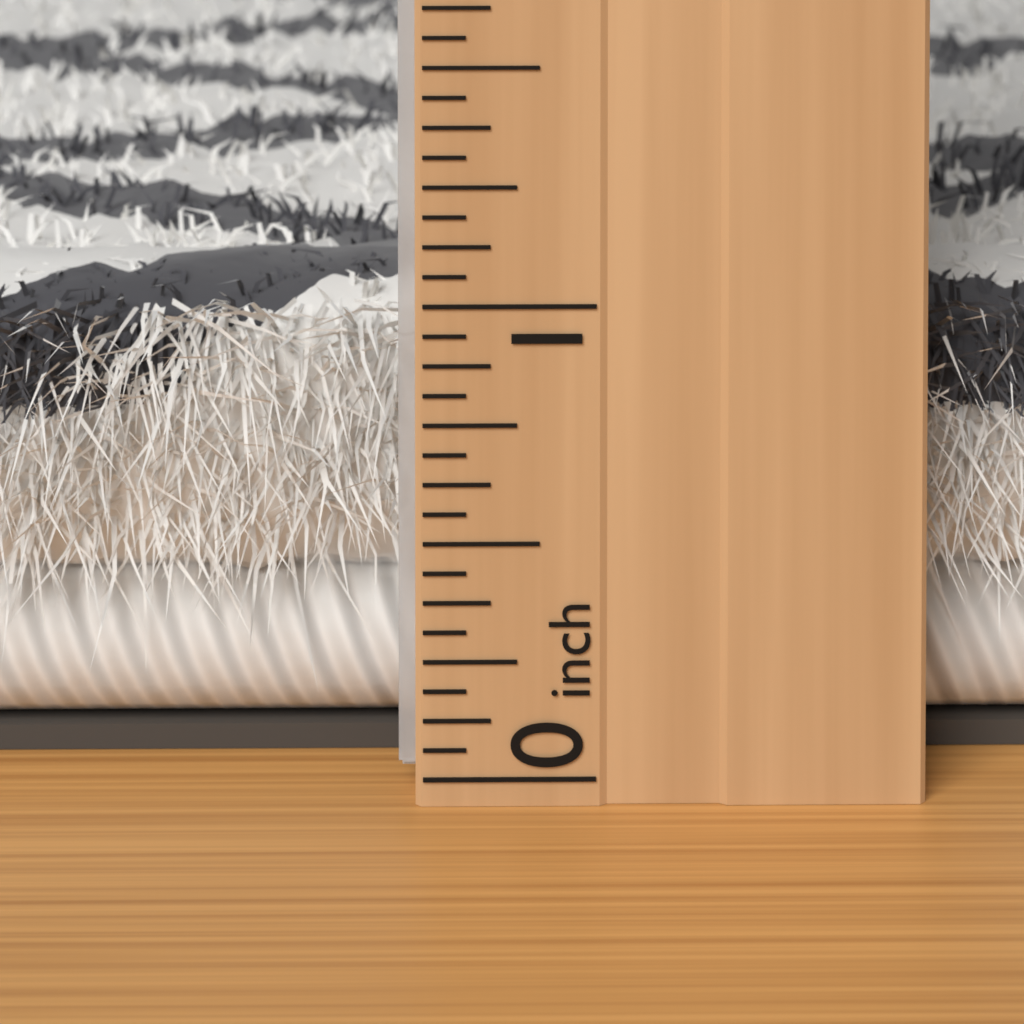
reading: 0.9375 inch
